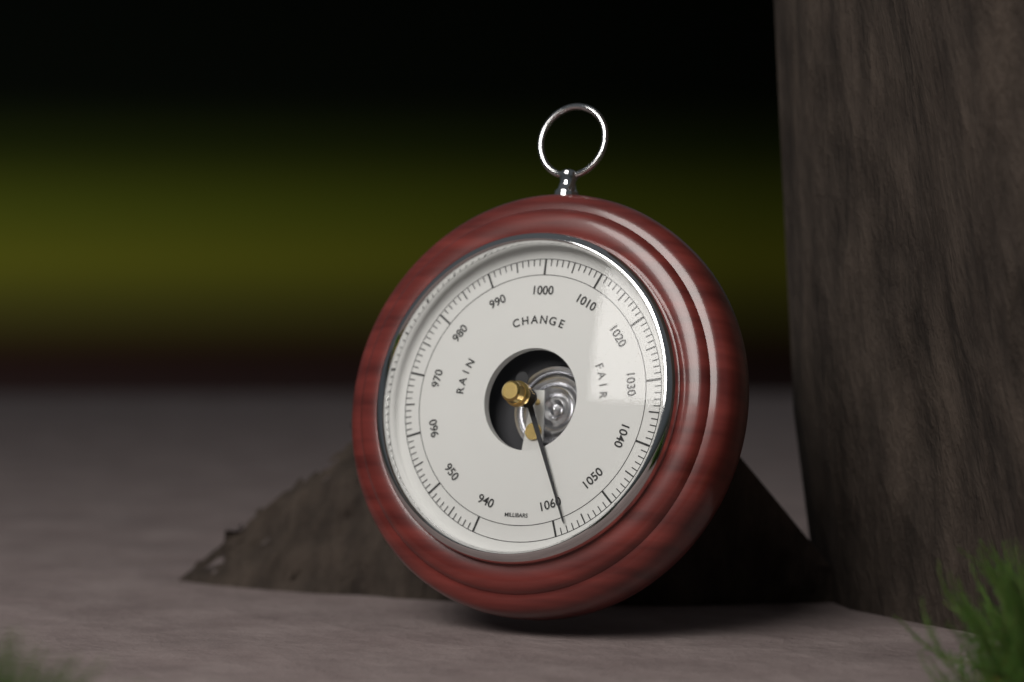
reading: 1058 mbar
